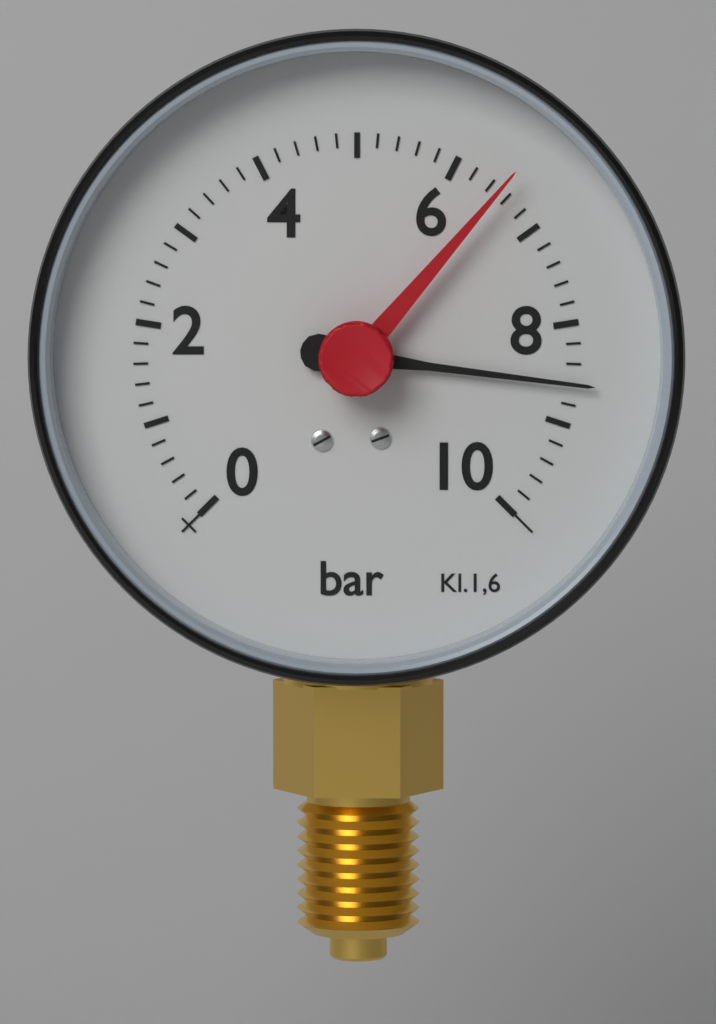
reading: 8.6 bar
